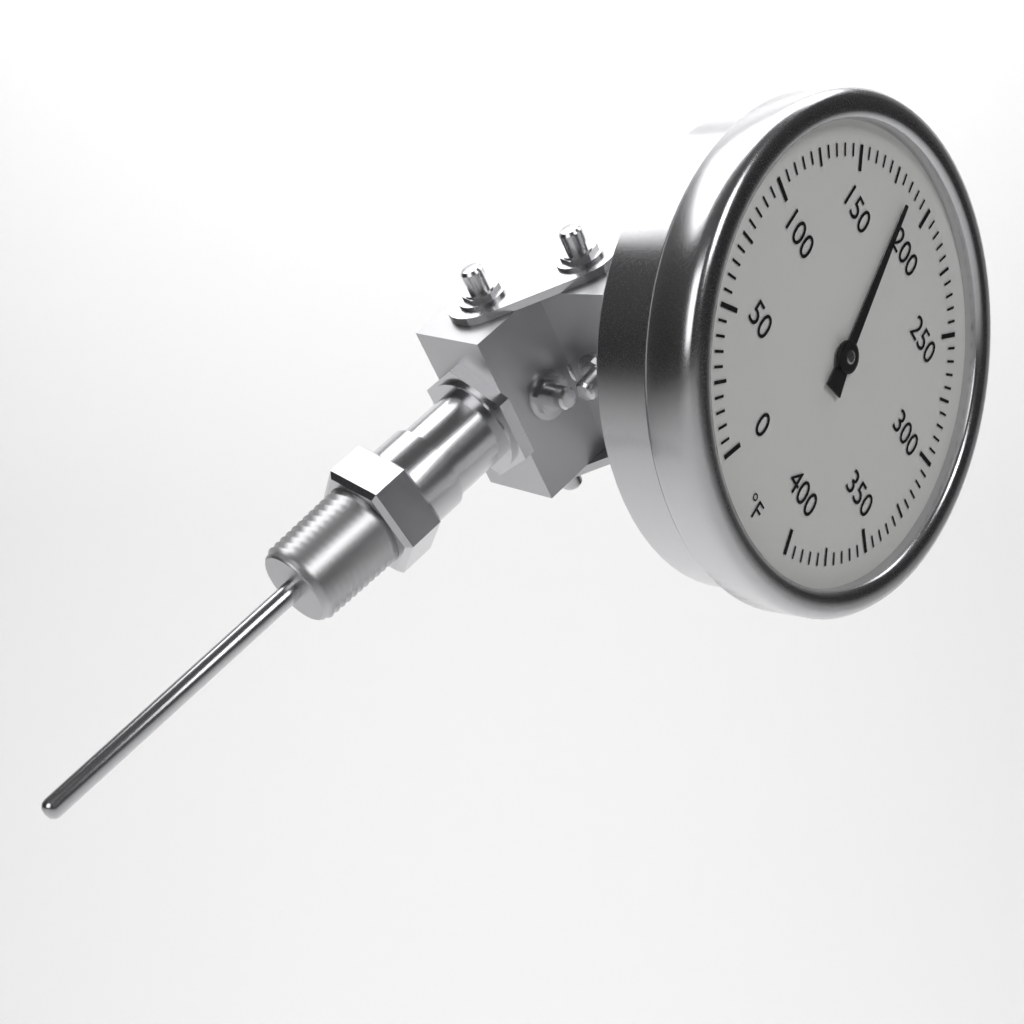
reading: 185 °F
